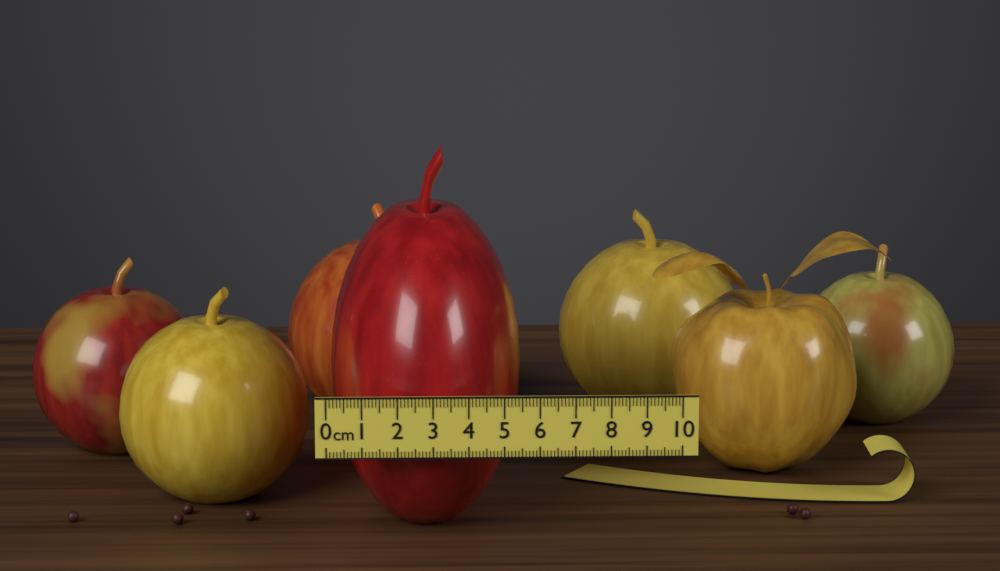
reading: 5.6 cm
